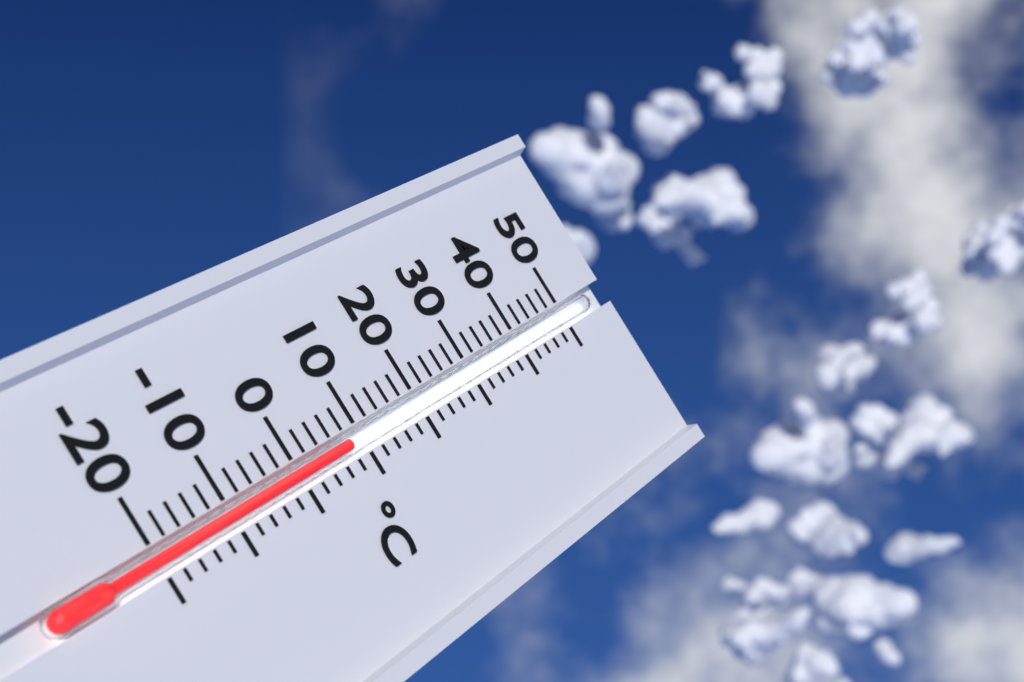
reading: 8 °C
